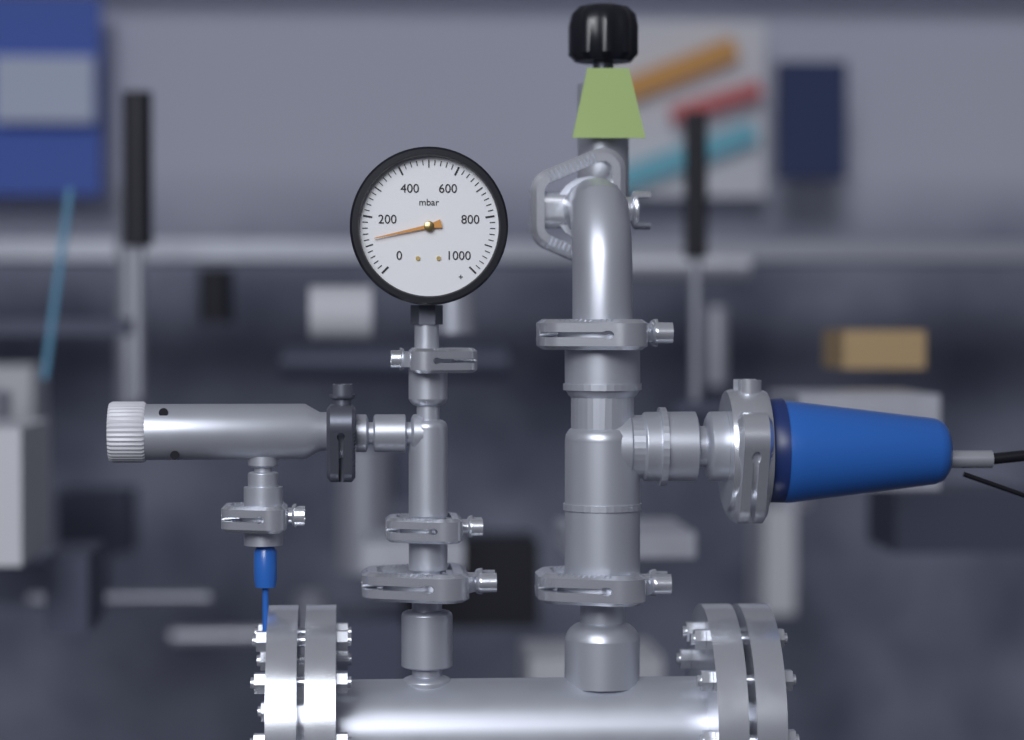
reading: 120 mbar
